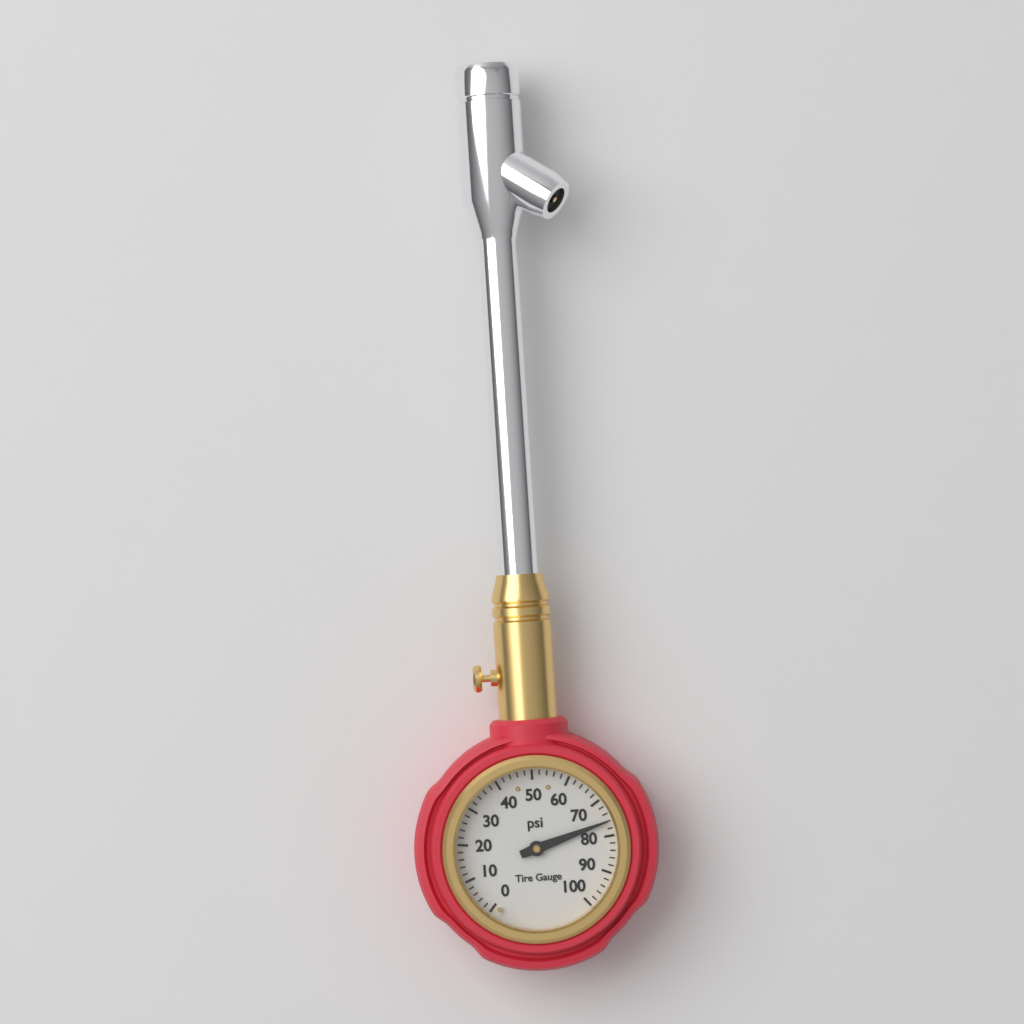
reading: 76 psi
